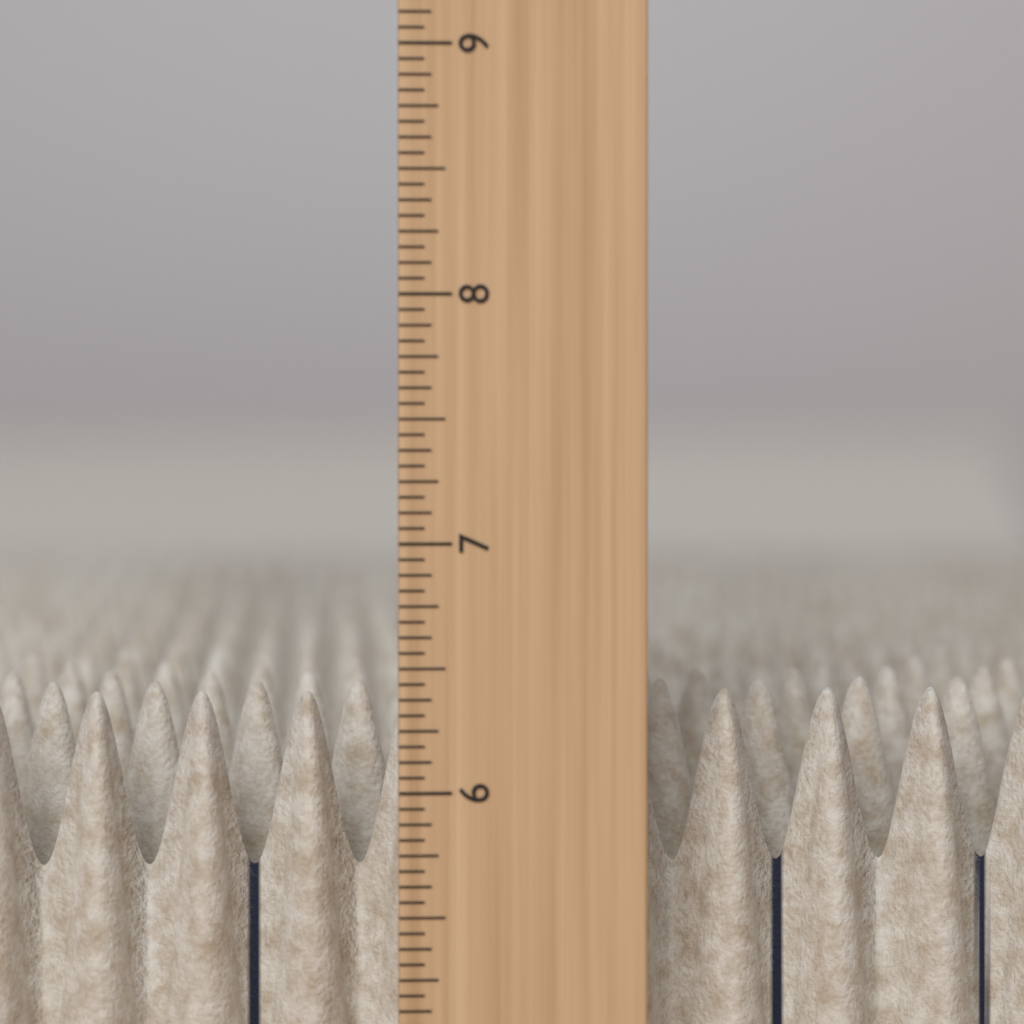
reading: 6.3750 in
